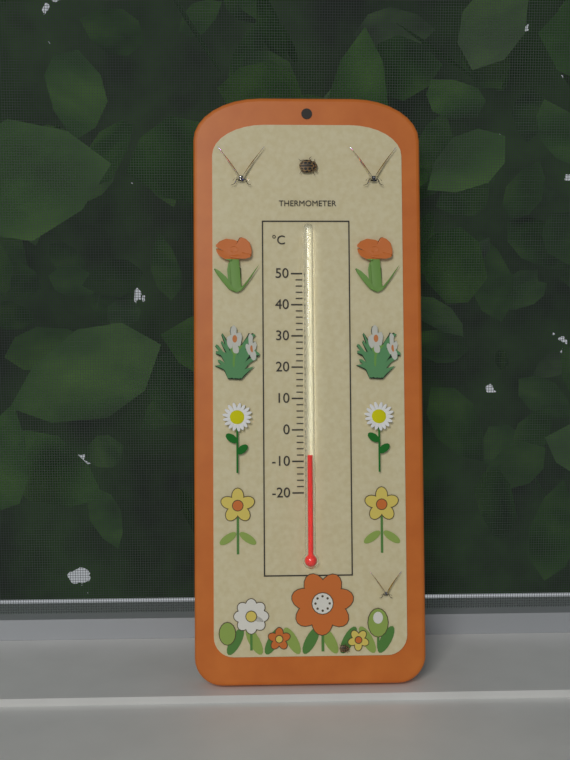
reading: -8 °C
